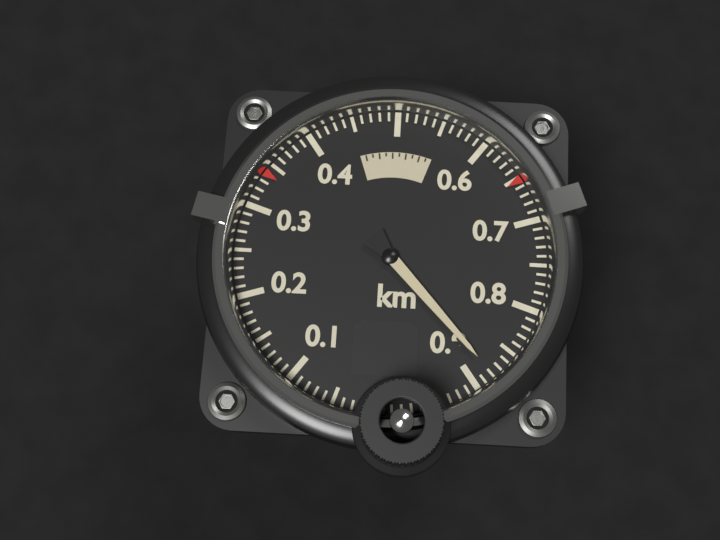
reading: 0.88 km
